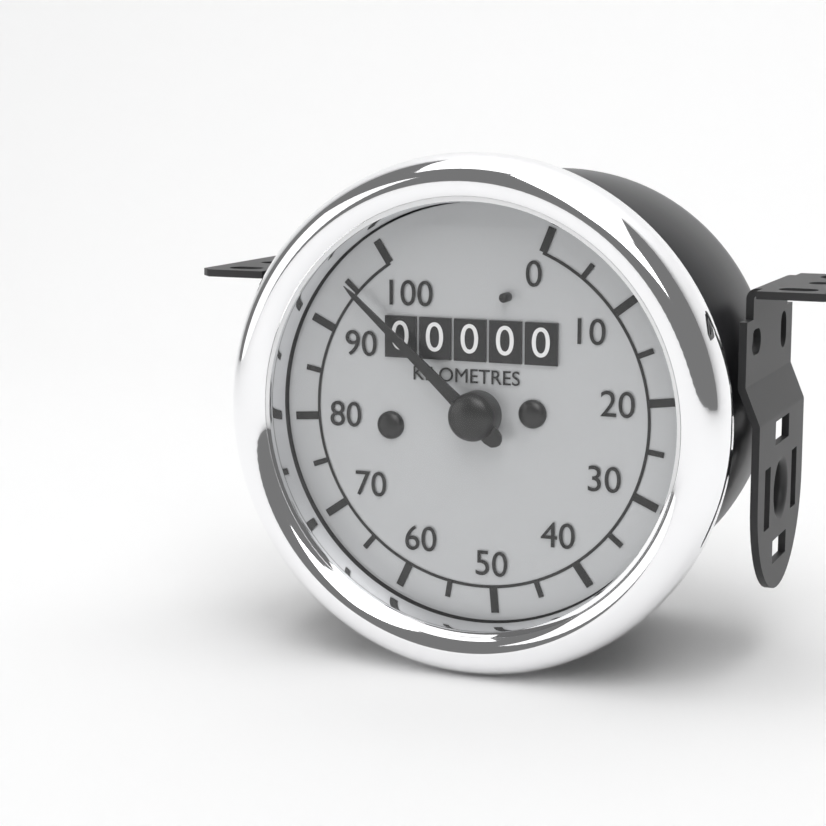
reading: 95 km/h
